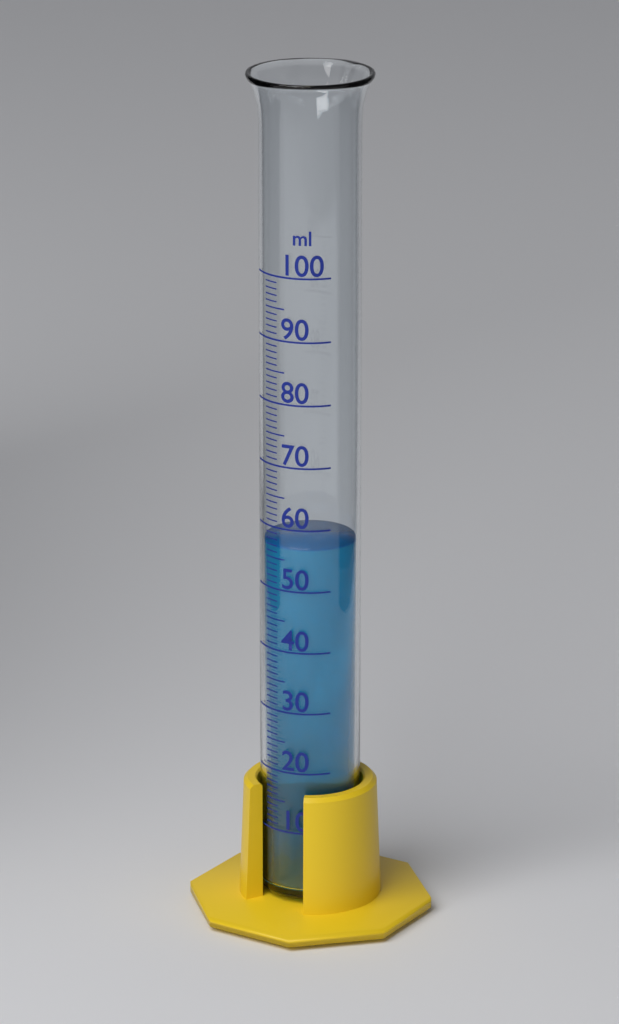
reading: 57 ml
